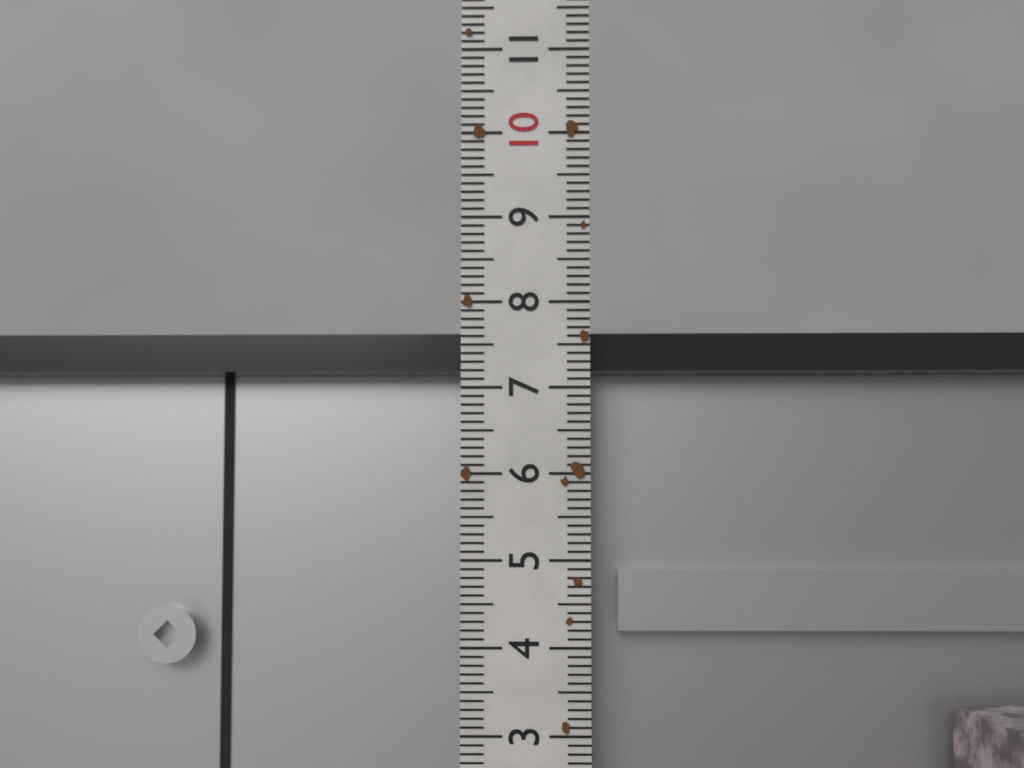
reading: 7.7 (no unit)
